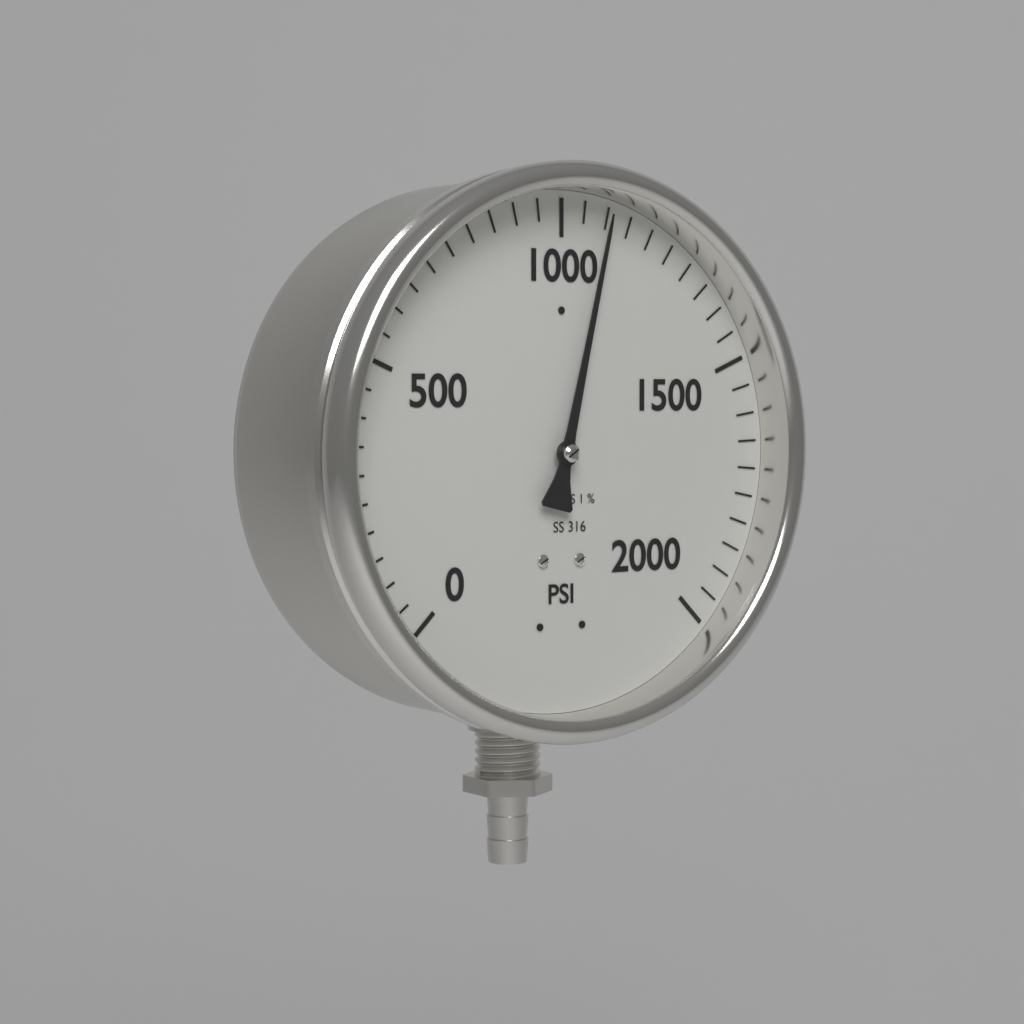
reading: 1100 psi
